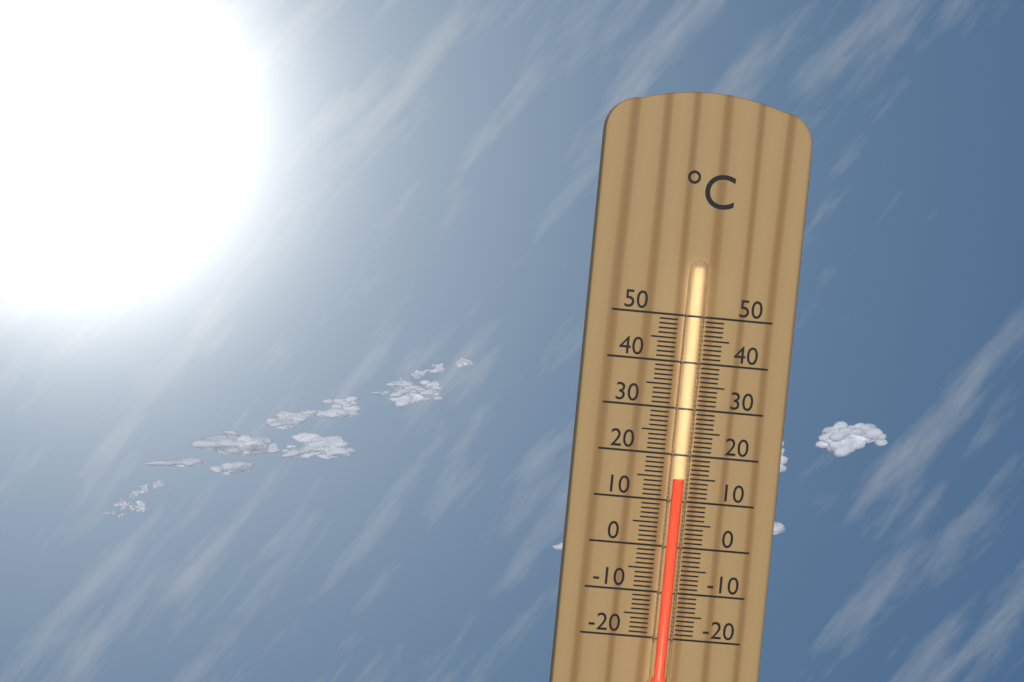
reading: 15 °C
